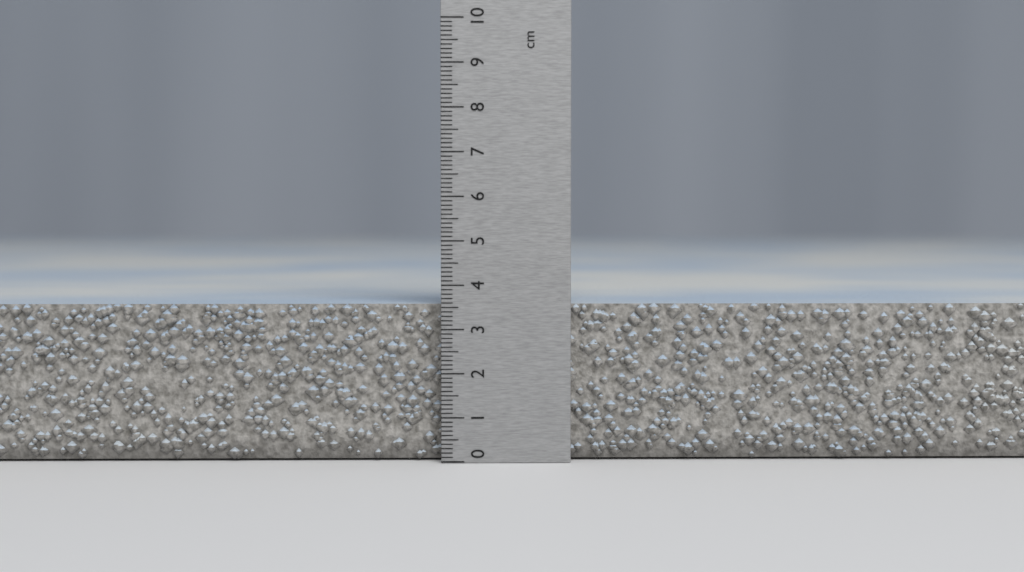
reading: 3.6 cm
